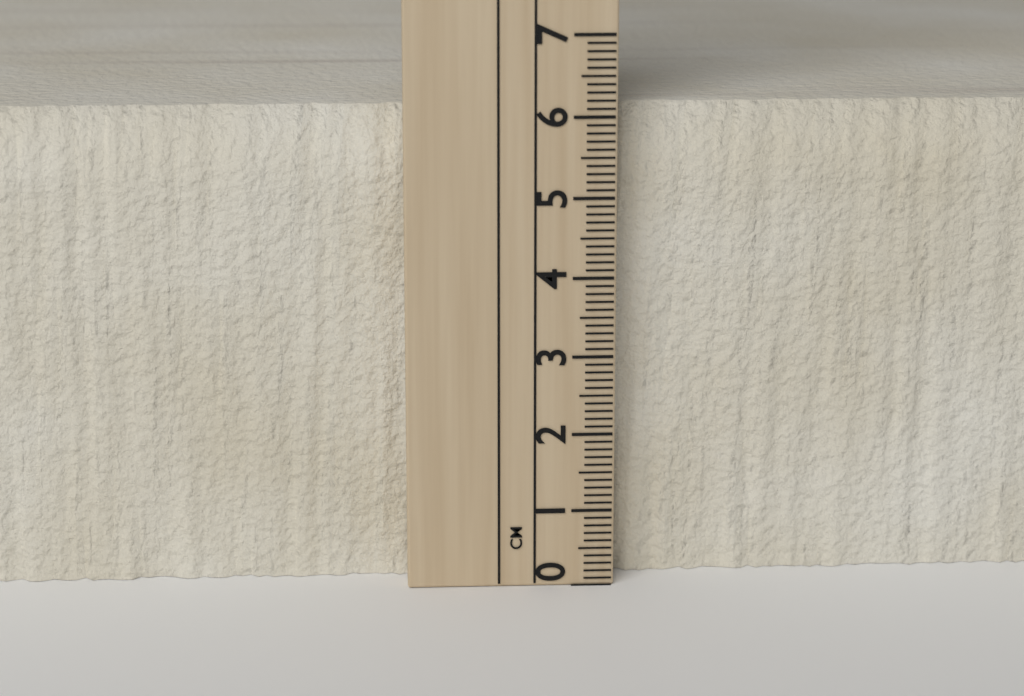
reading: 6.1 cm
